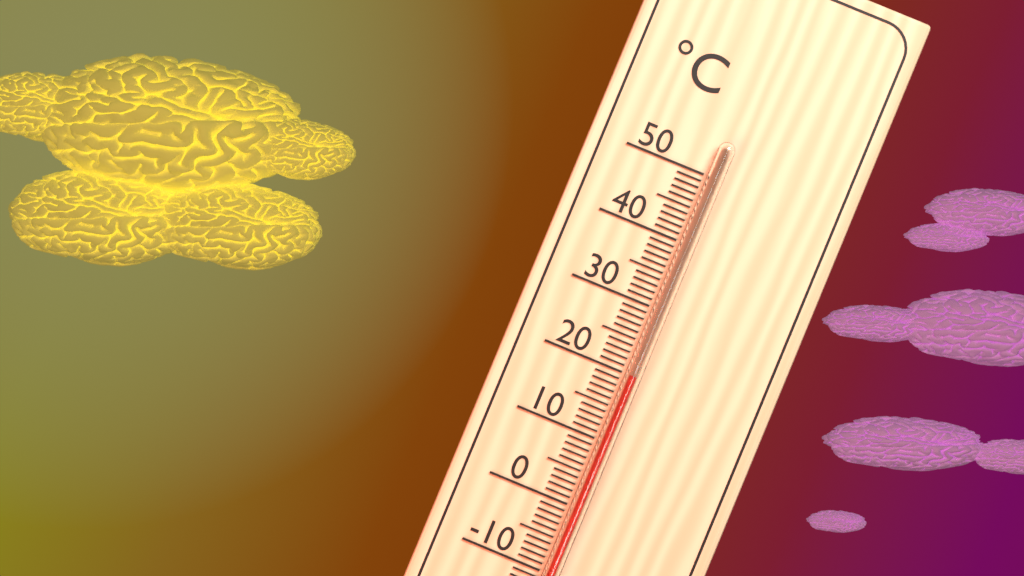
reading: 20 °C
